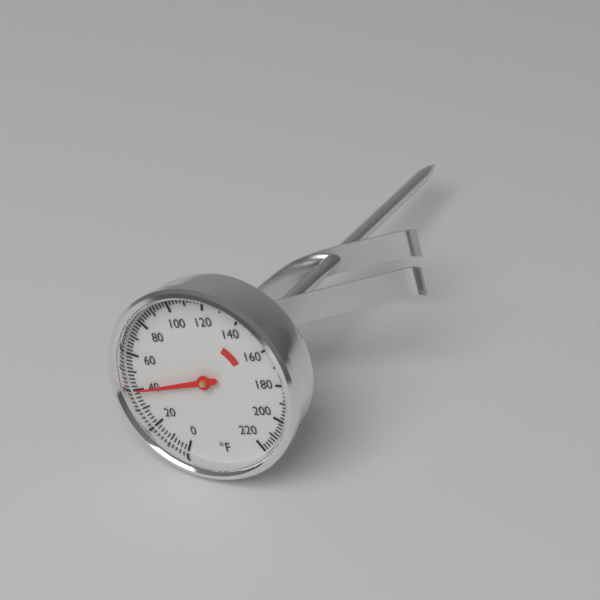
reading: 40 °F
